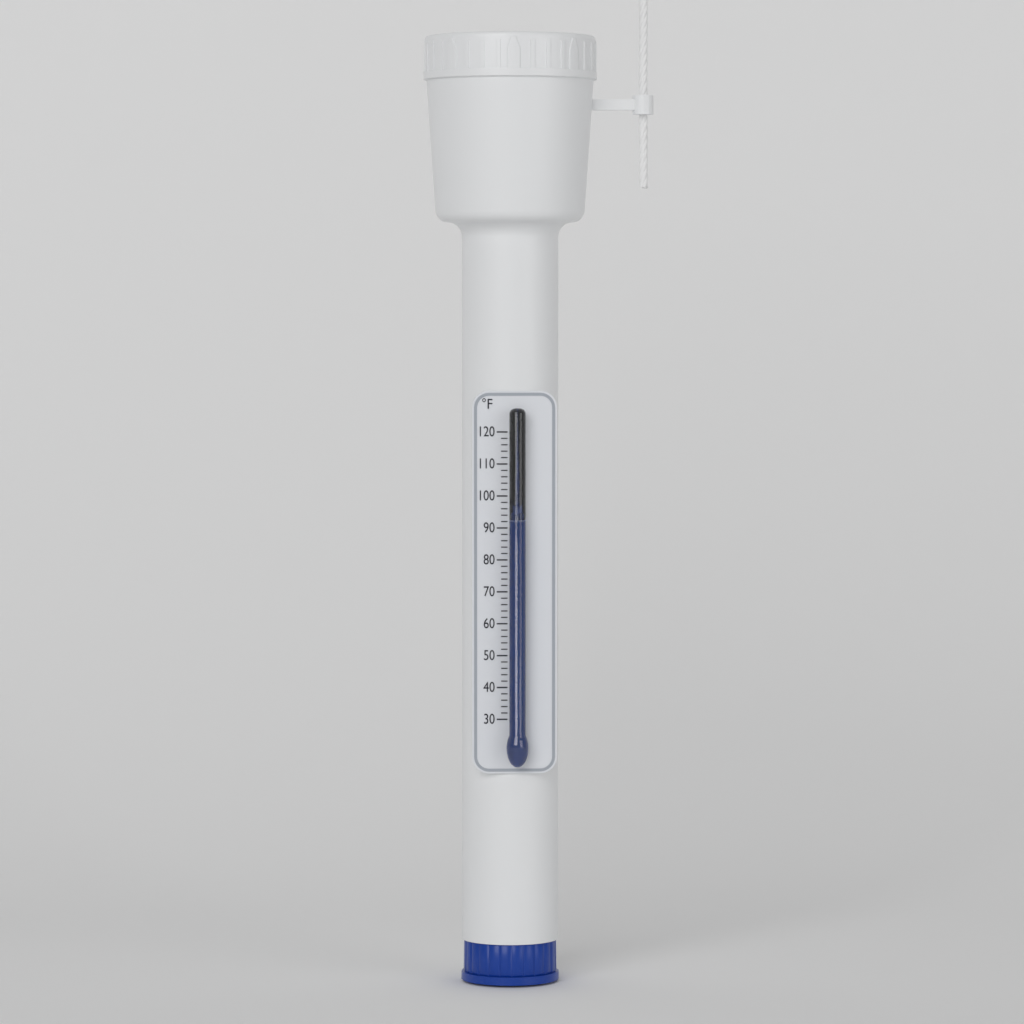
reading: 92 °F
